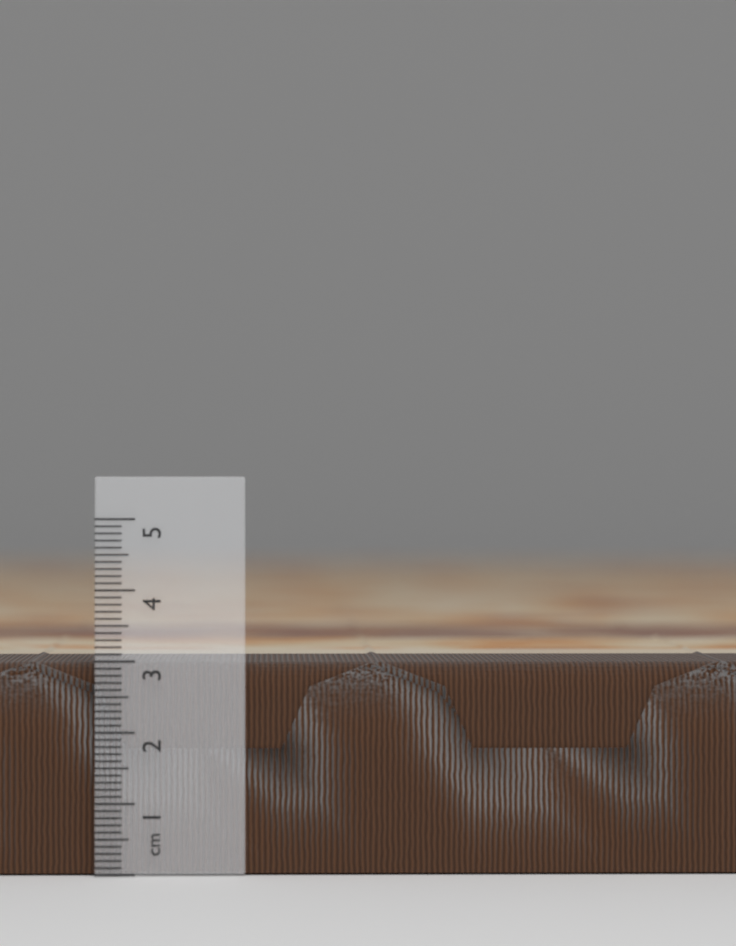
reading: 3.0 cm
